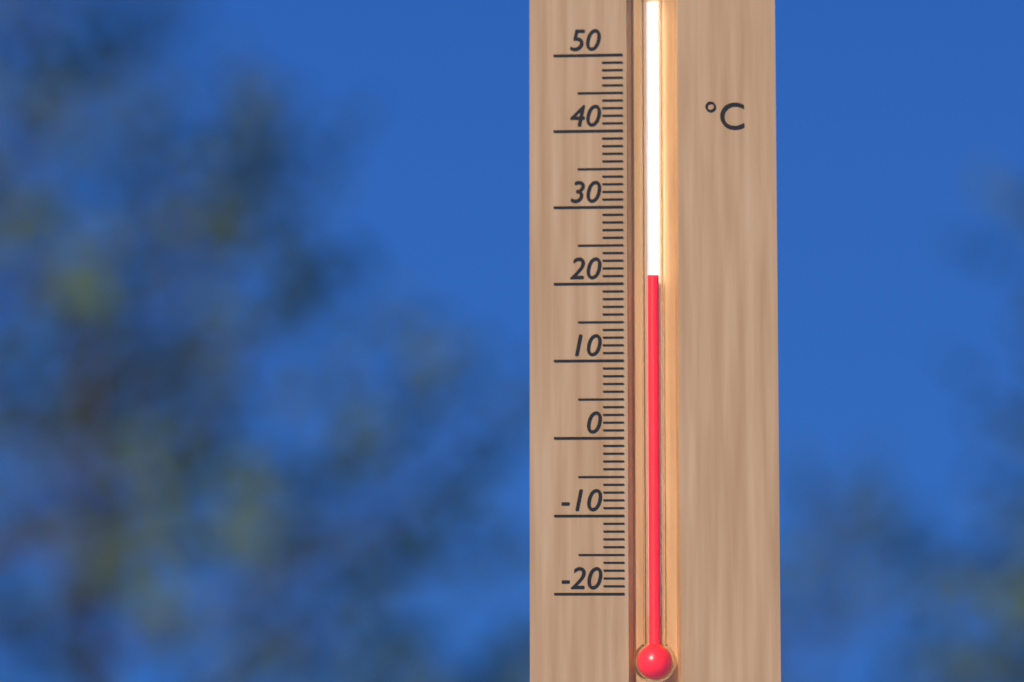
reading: 21 °C
